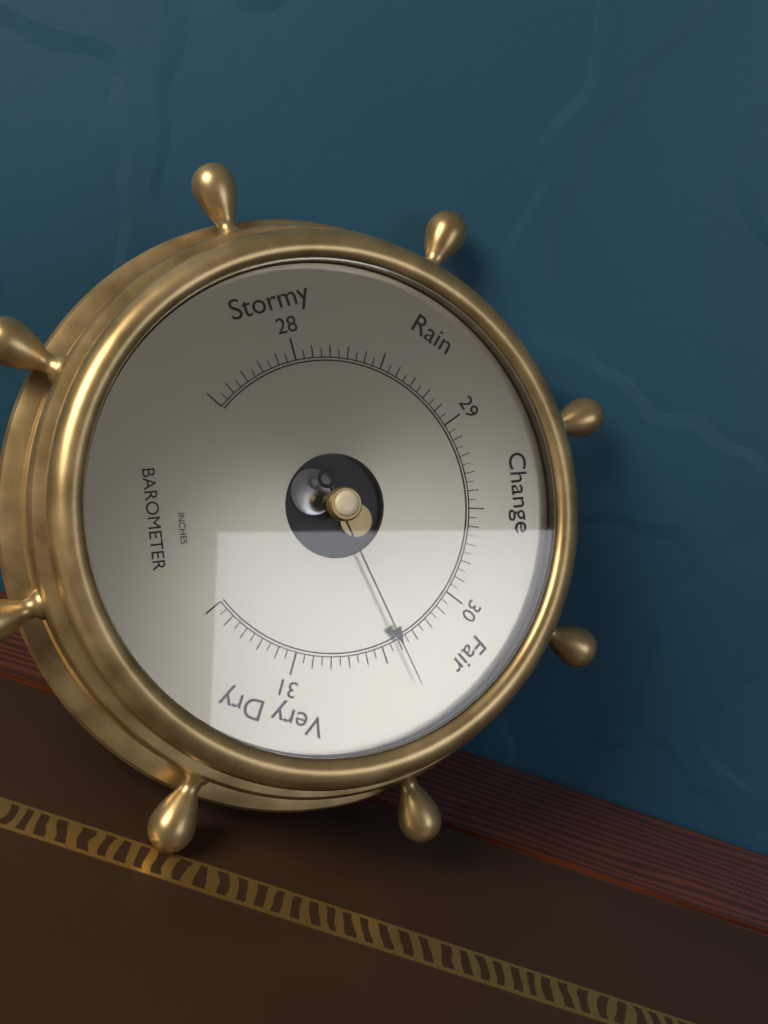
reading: 30.40 inHg
